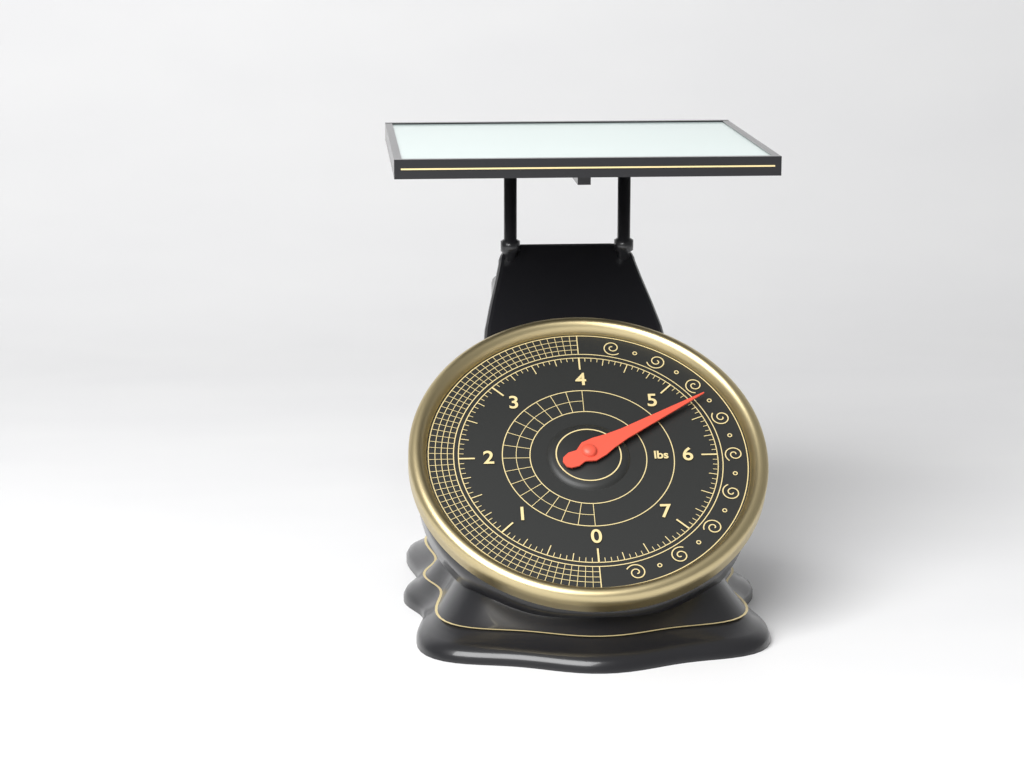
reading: 5.3125 lbs
